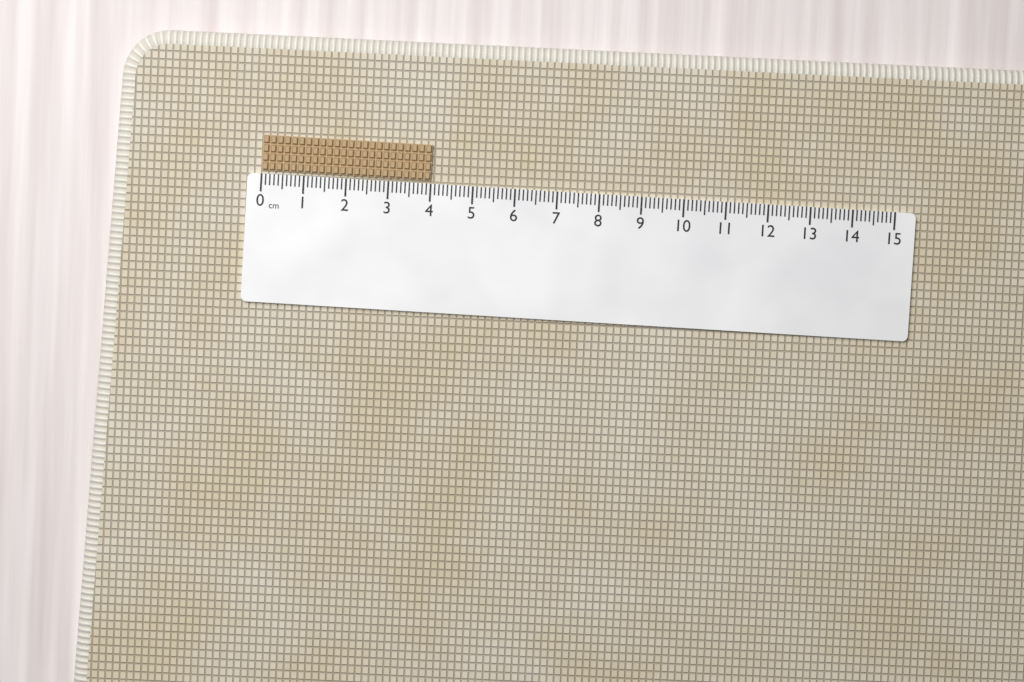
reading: 4.0 cm
